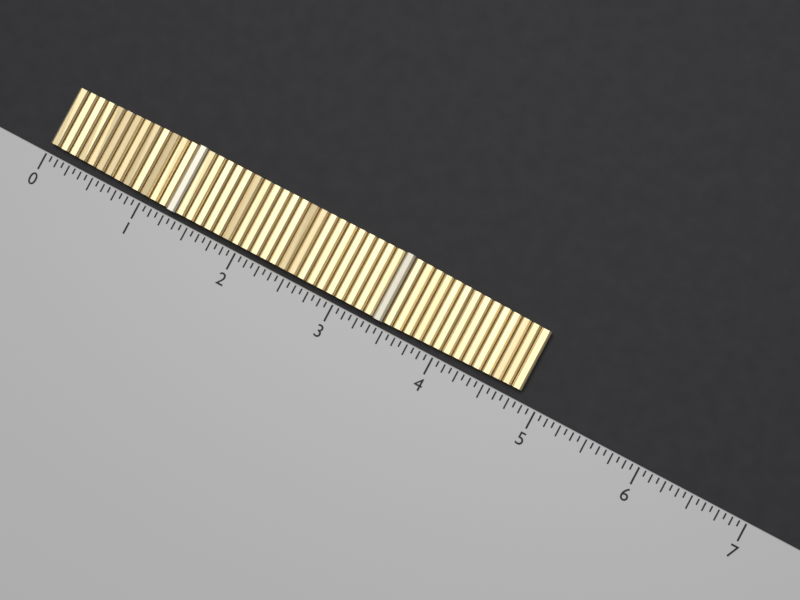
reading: 4.8125 (no unit)
